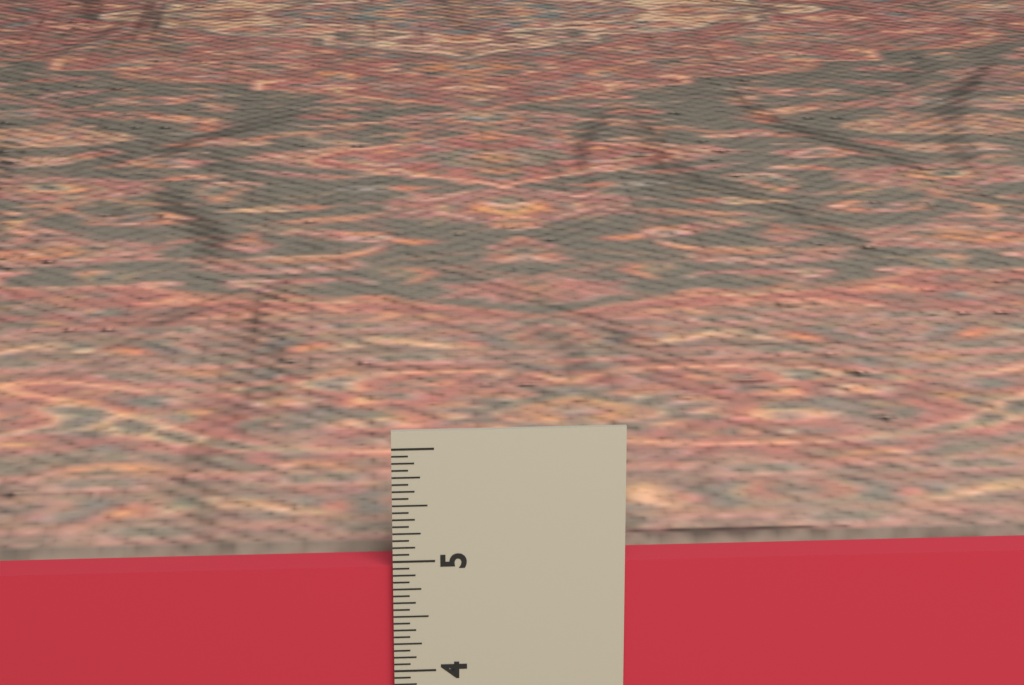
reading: 4.9375 in
